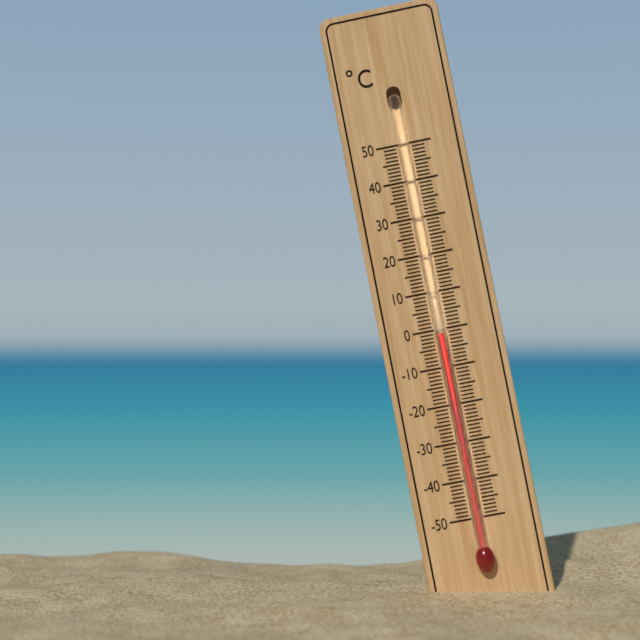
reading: -1 °C
